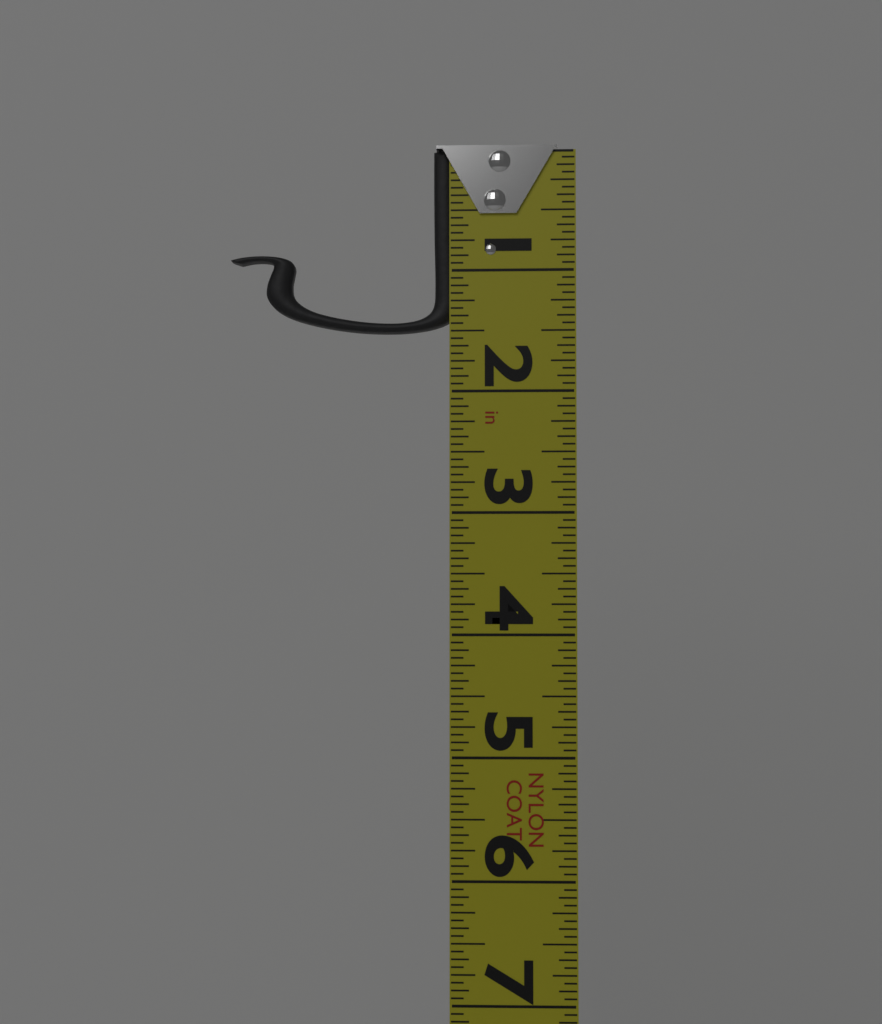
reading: 1.5000 in
